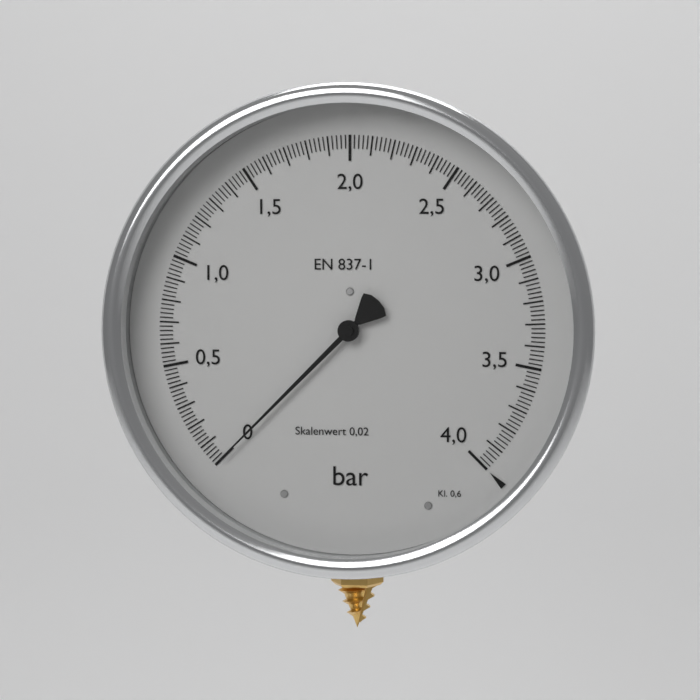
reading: 0.00 bar
